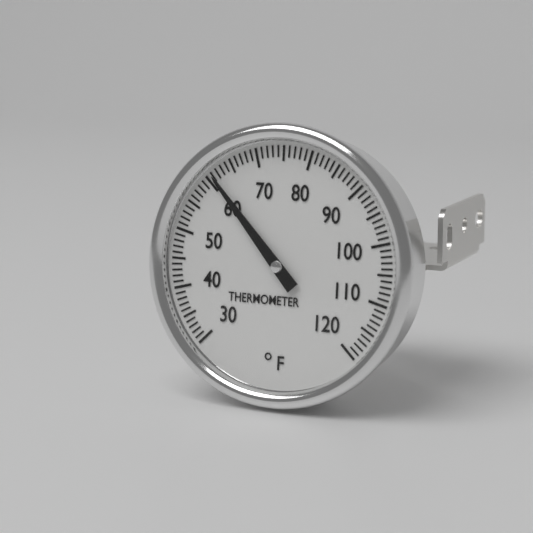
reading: 61 °F
